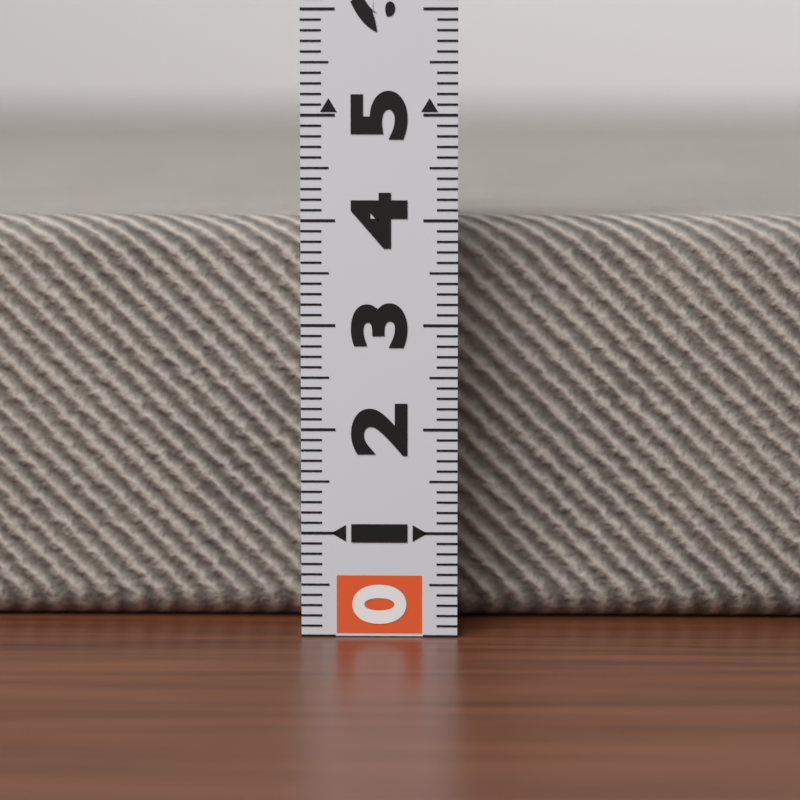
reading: 4.0 (no unit)
